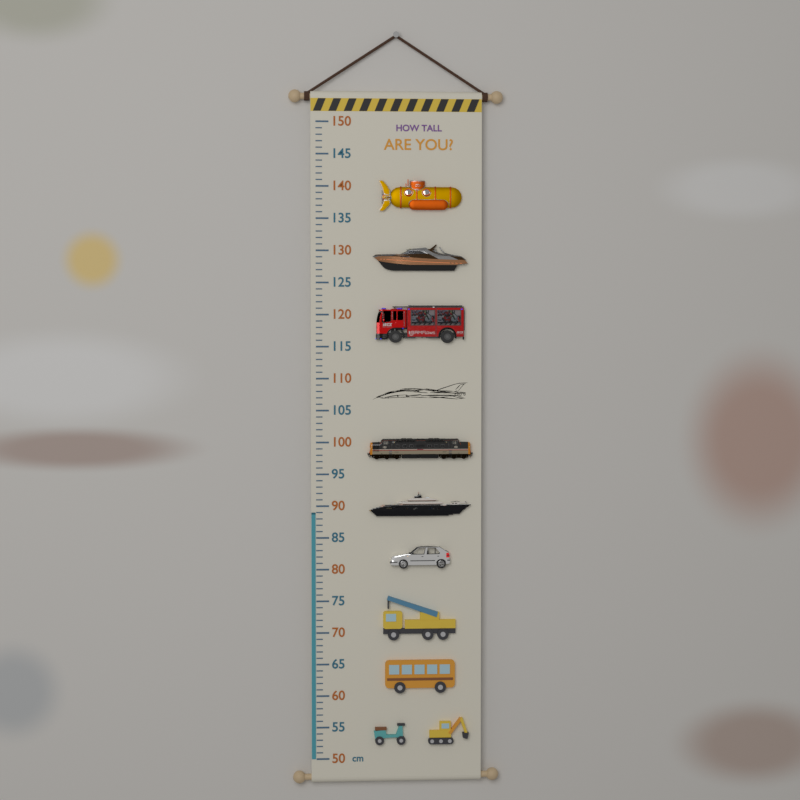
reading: 89 cm
